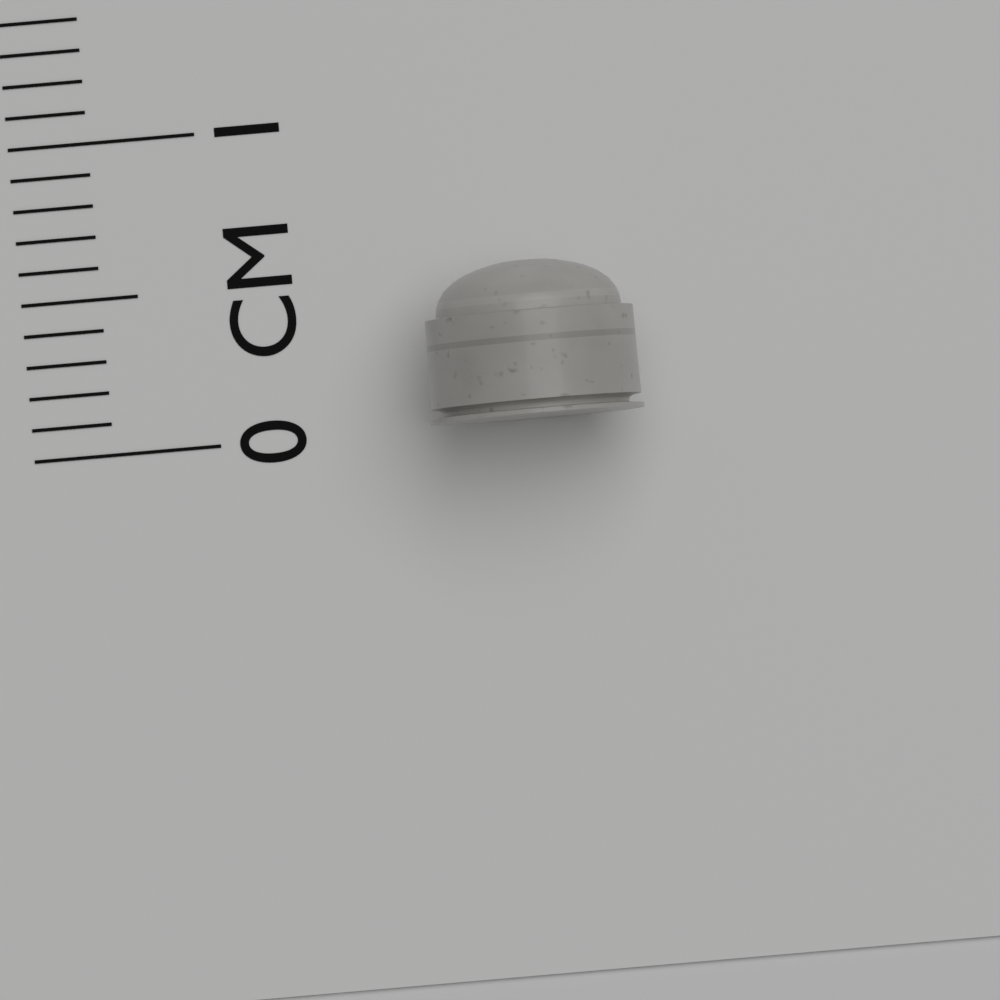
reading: 0.5 cm
